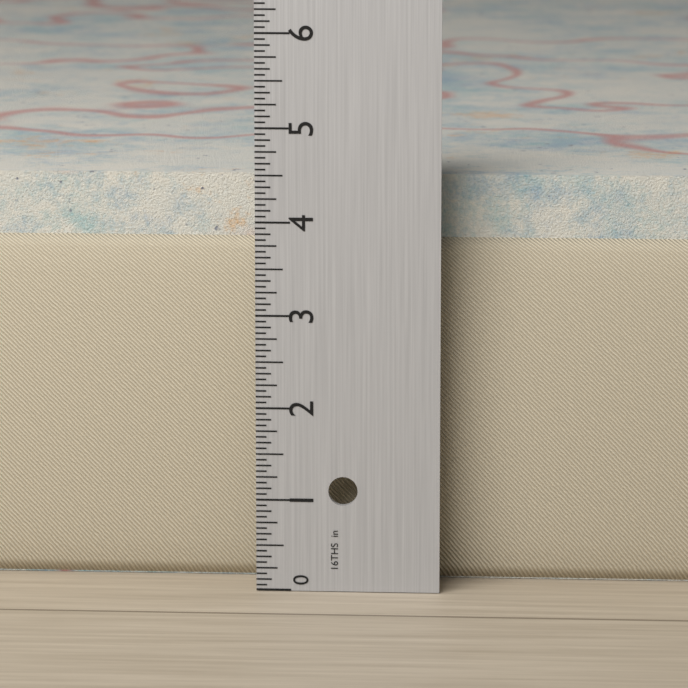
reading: 4.4375 in
